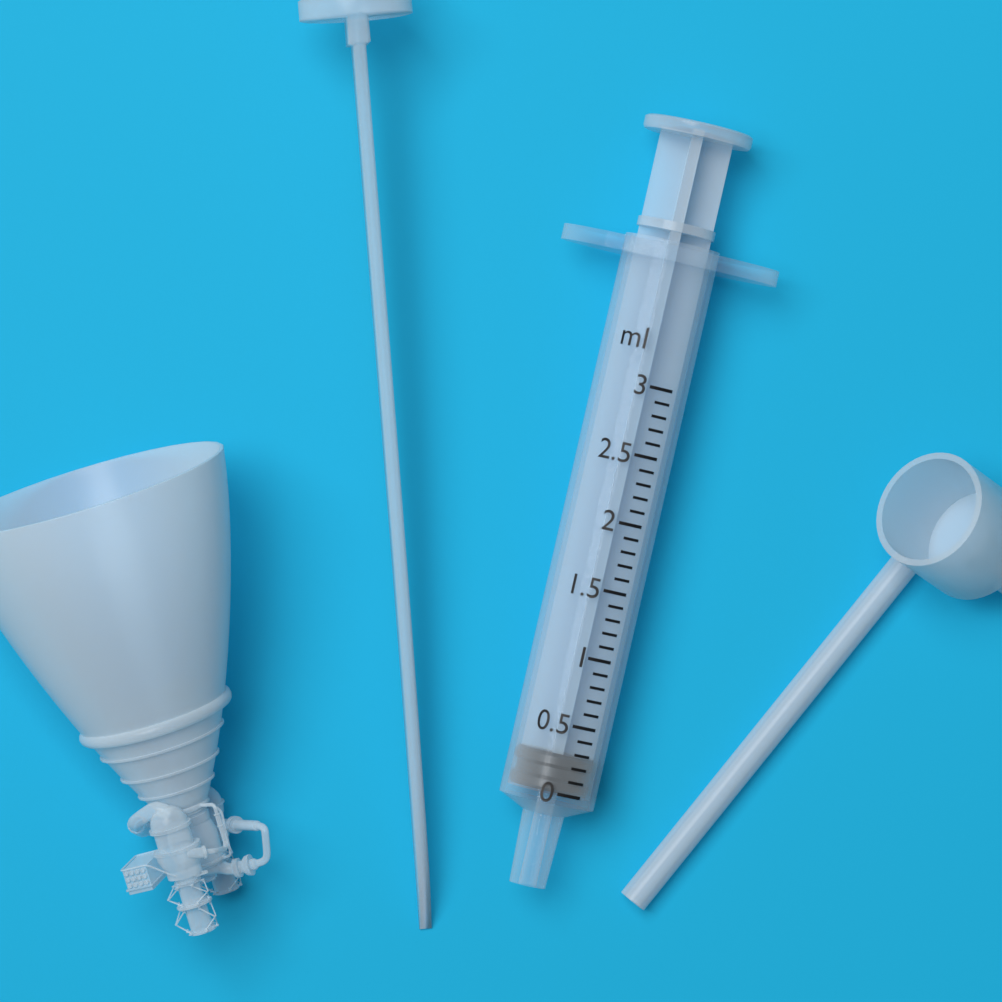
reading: 0.0 ml
